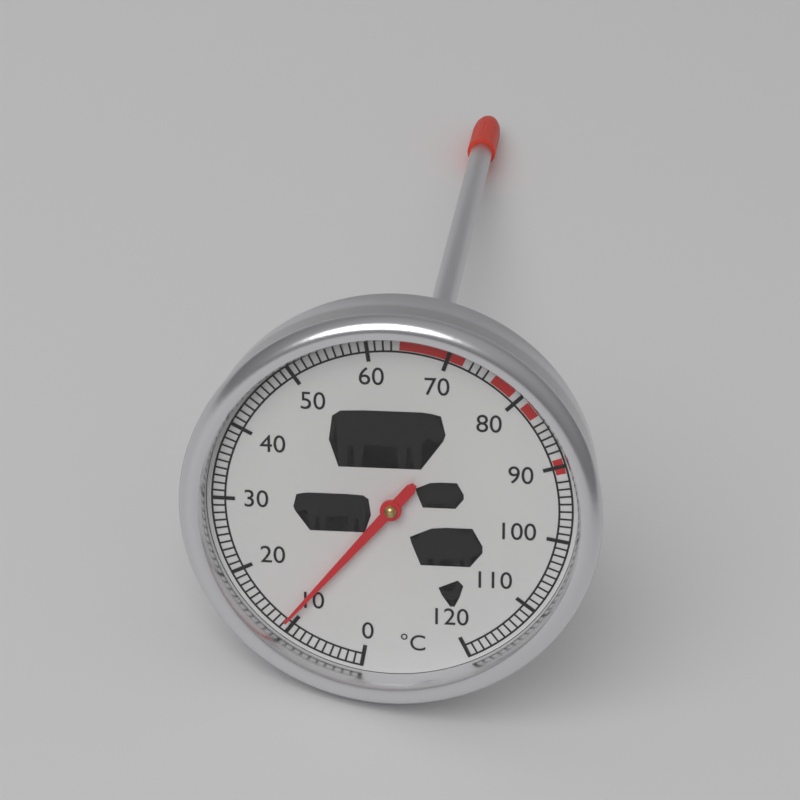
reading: 11 °C
